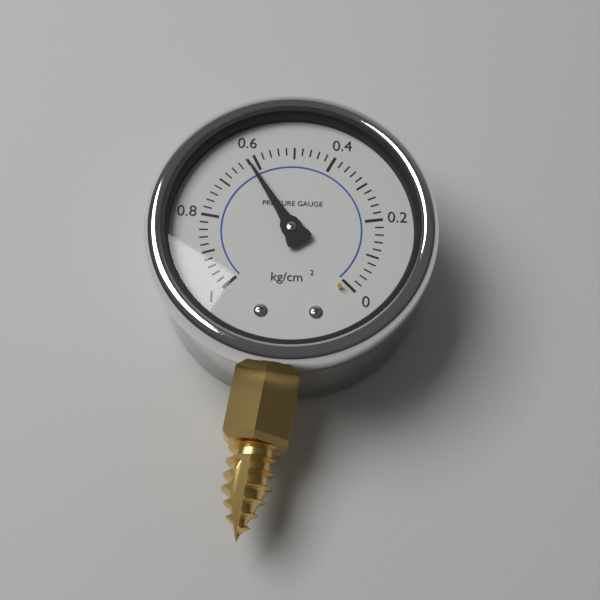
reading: 0.62 kg/cm²
